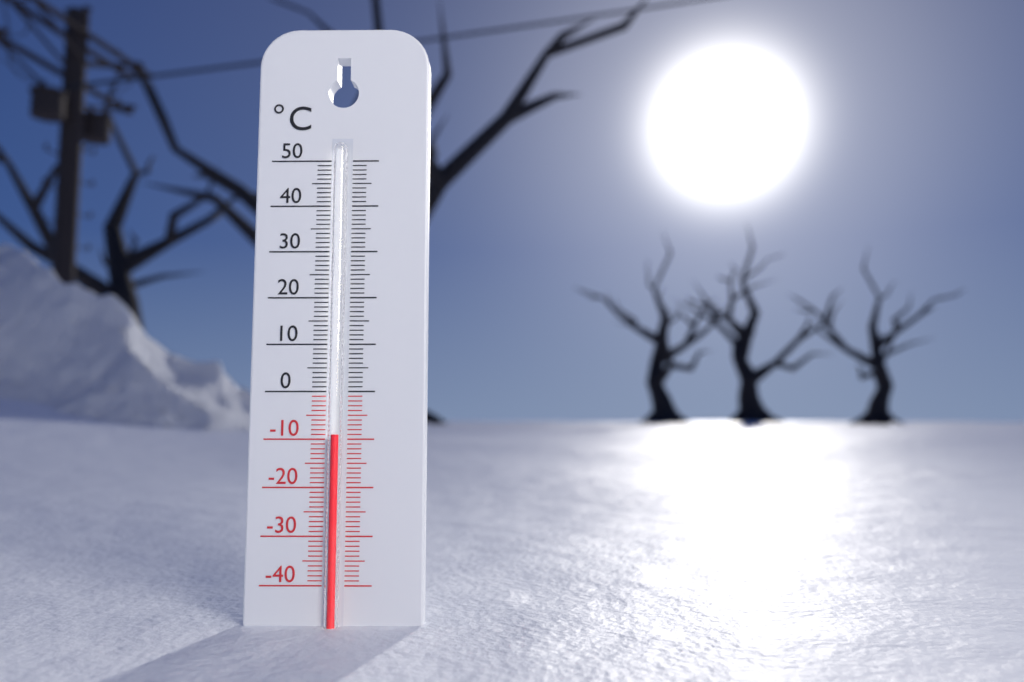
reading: -9 °C
